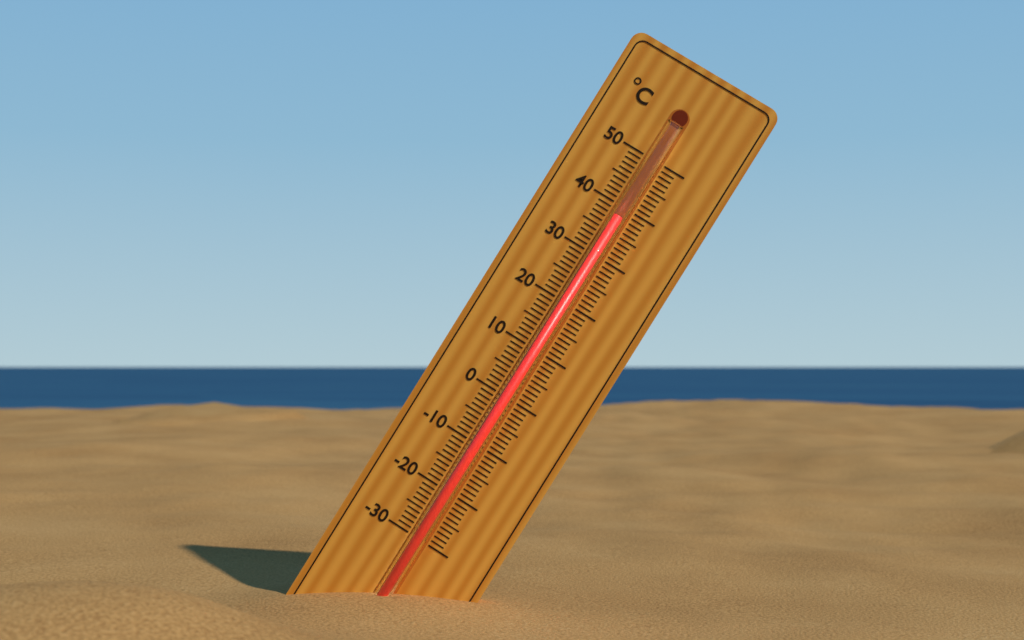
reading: 38 °C
